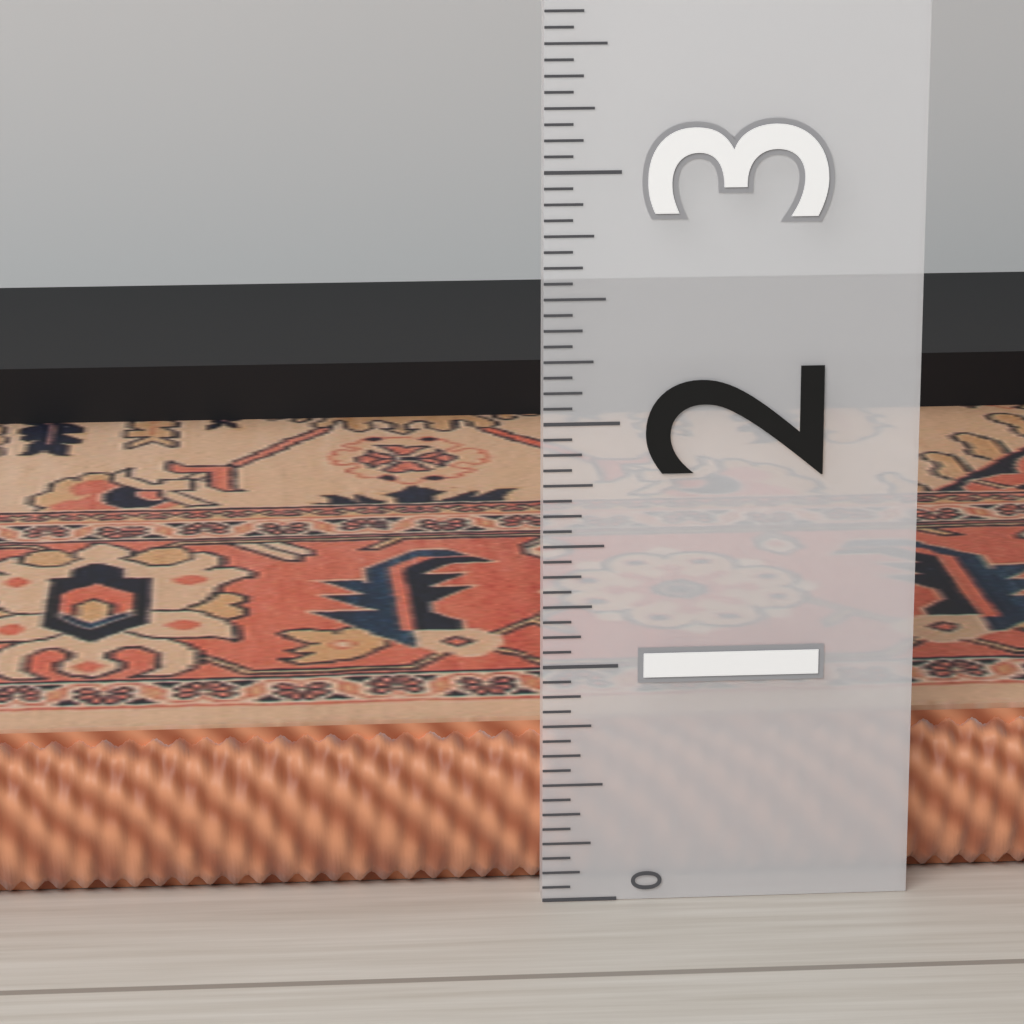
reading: 0.6875 (no unit)
